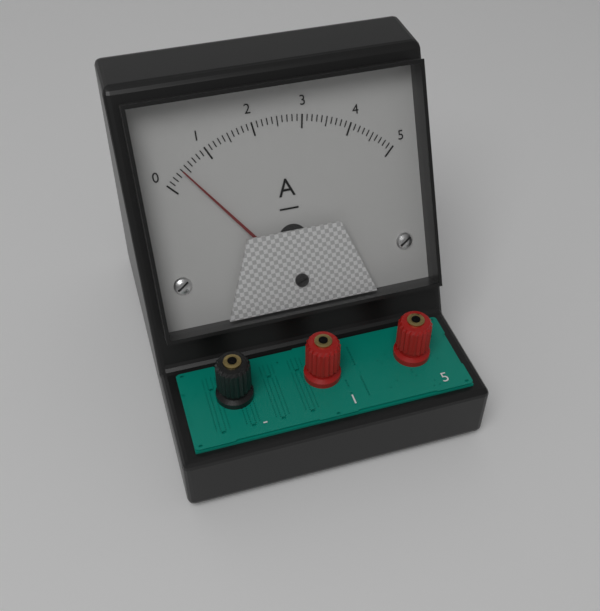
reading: 0.4 A
